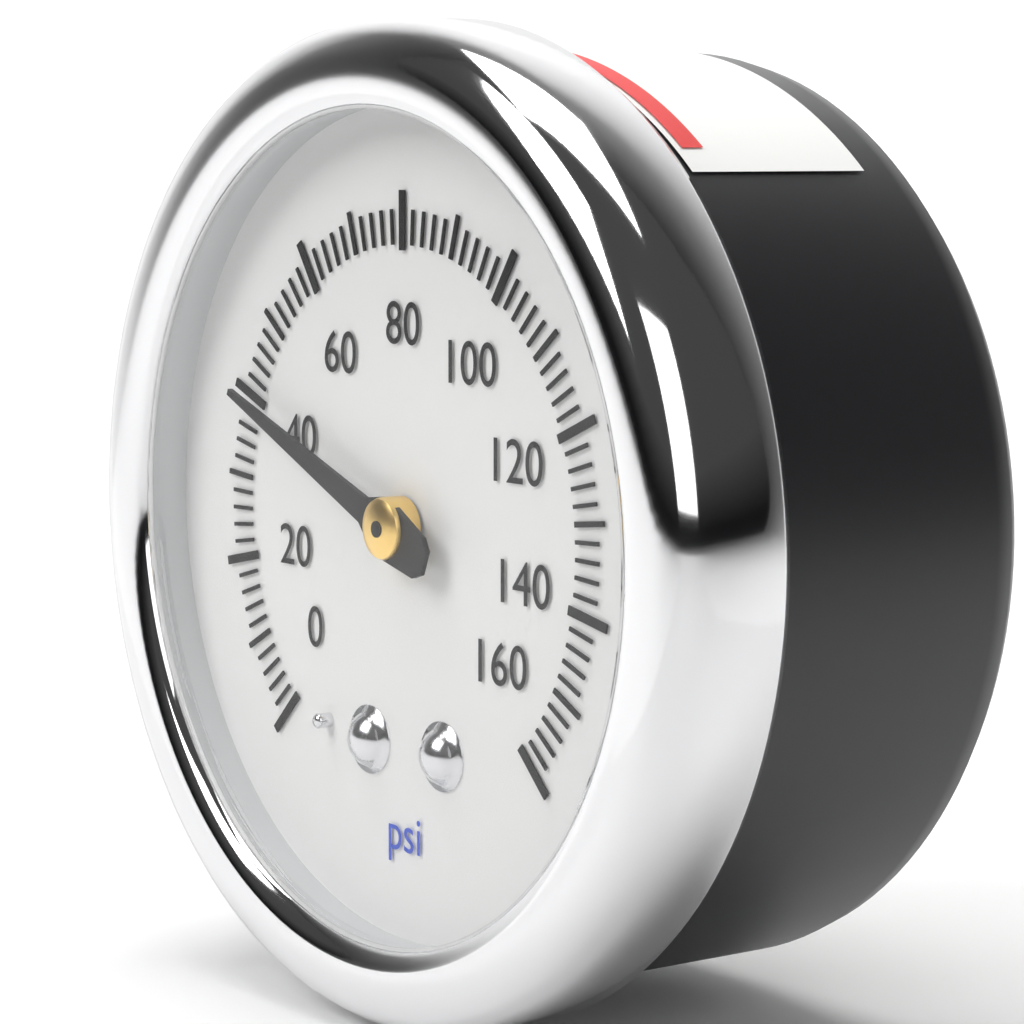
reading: 40 psi
